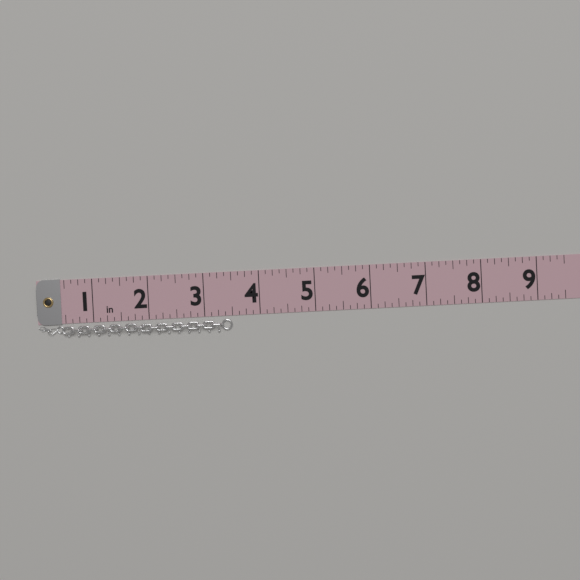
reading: 3.500 in
